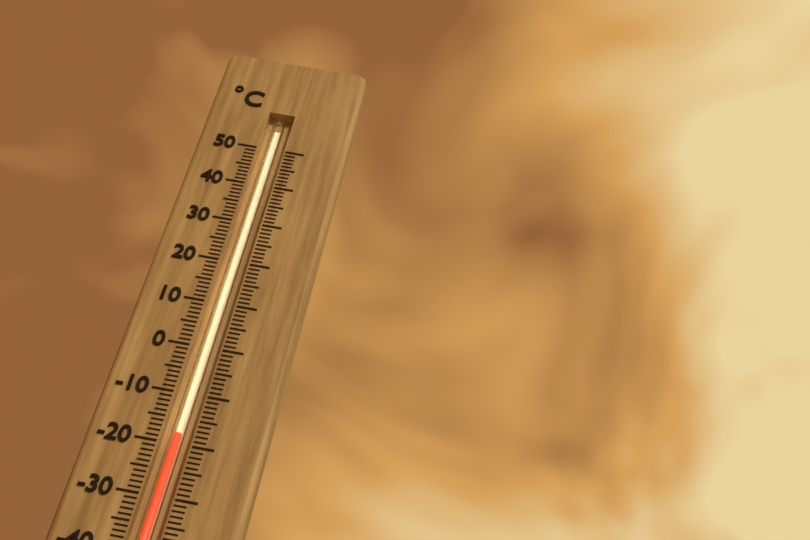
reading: -18 °C
